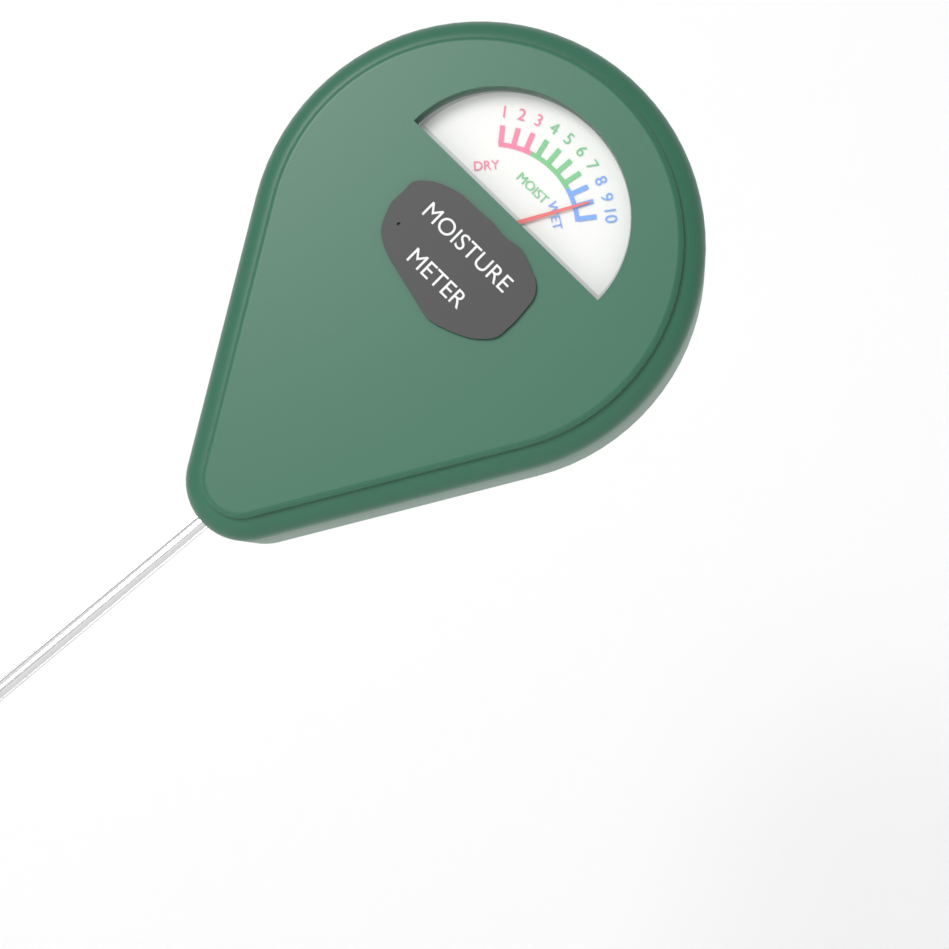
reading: 9 (no unit)
